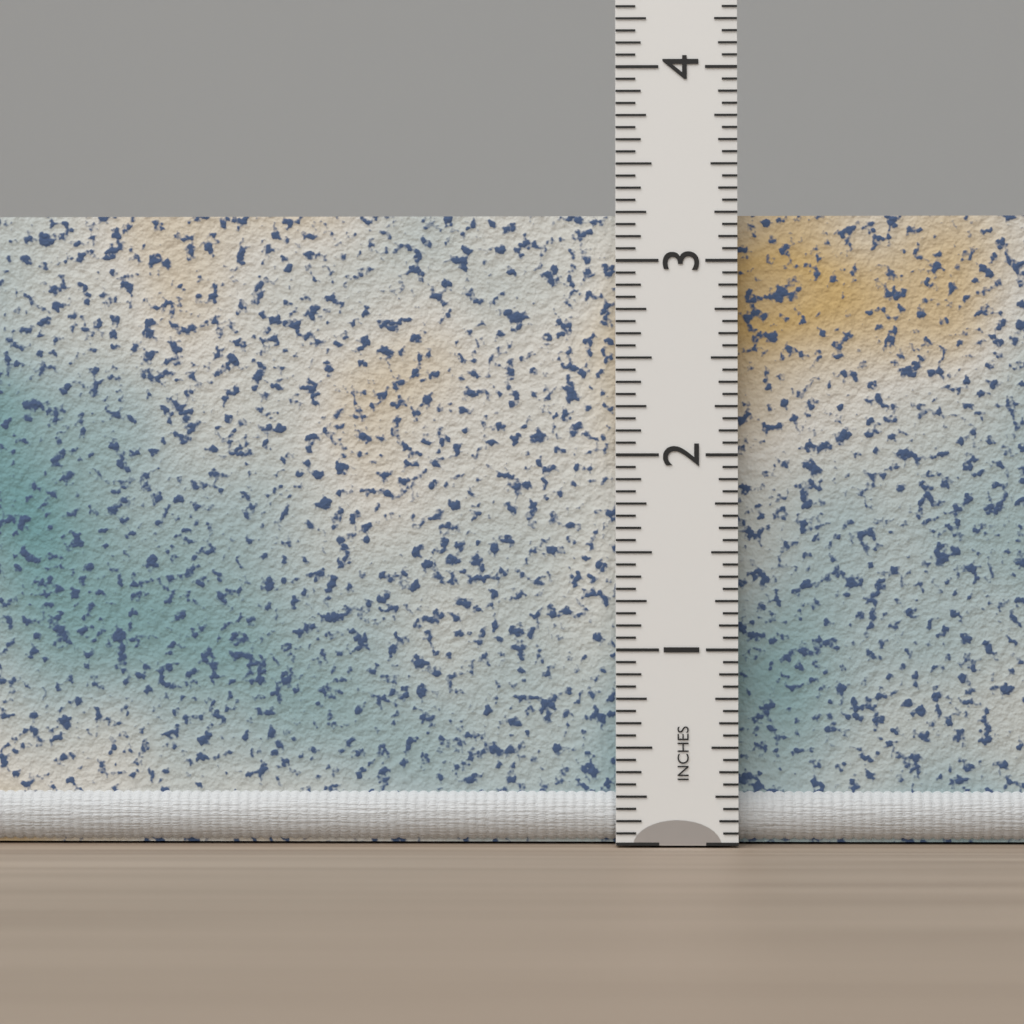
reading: 3.2500 in
